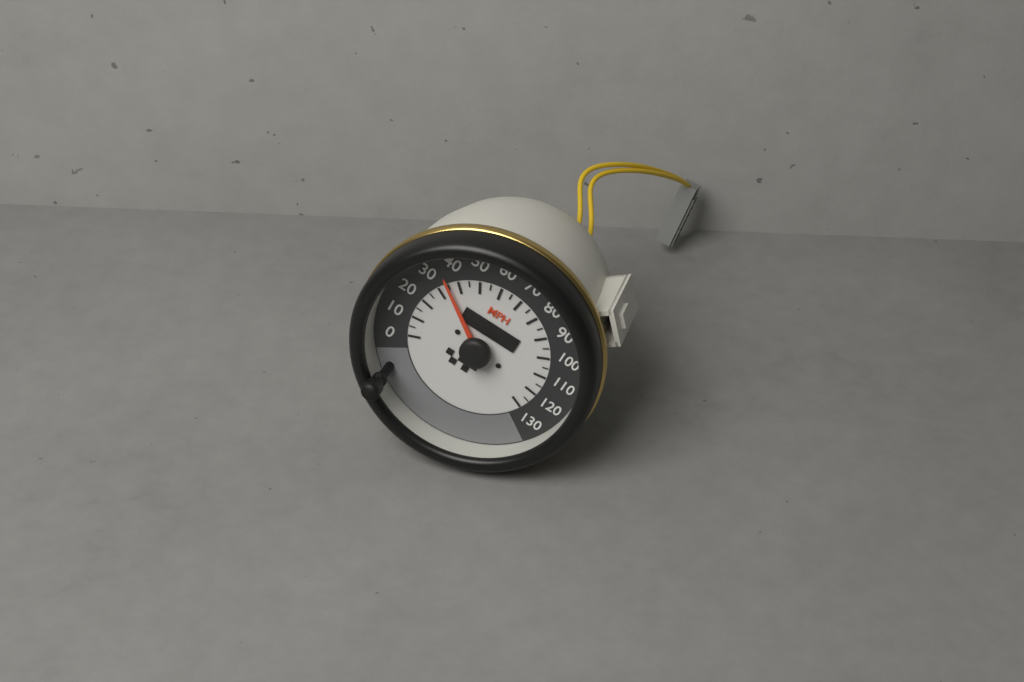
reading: 35 MPH
